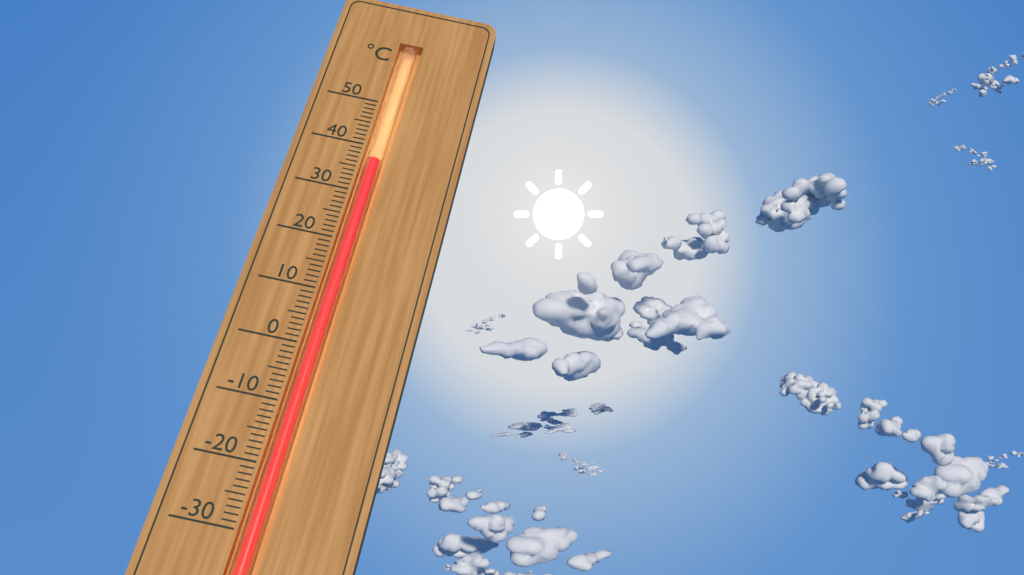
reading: 37 °C
